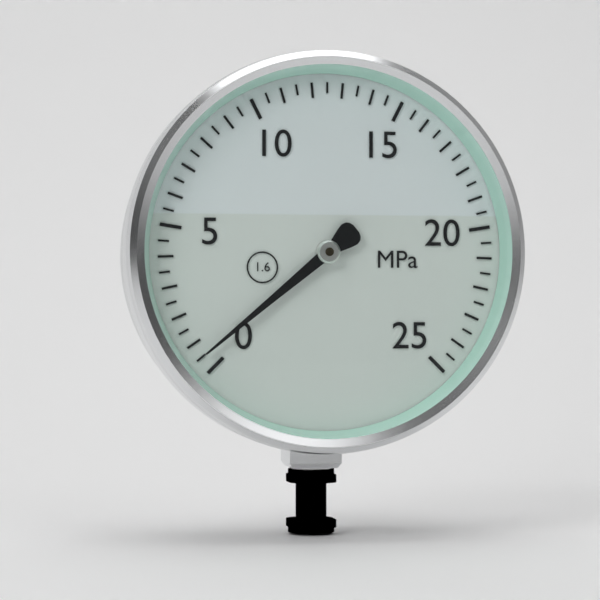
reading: 0.5 MPa
